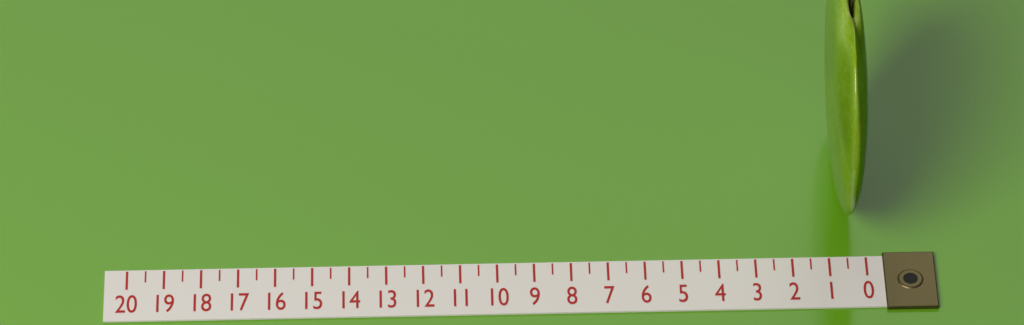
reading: 1.0 (no unit)
